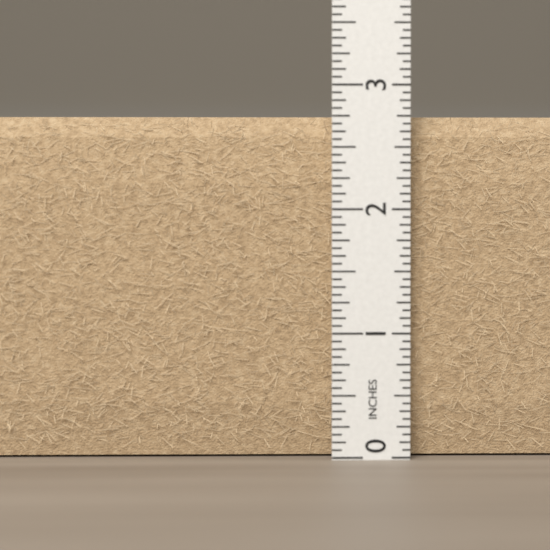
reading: 2.7500 in
